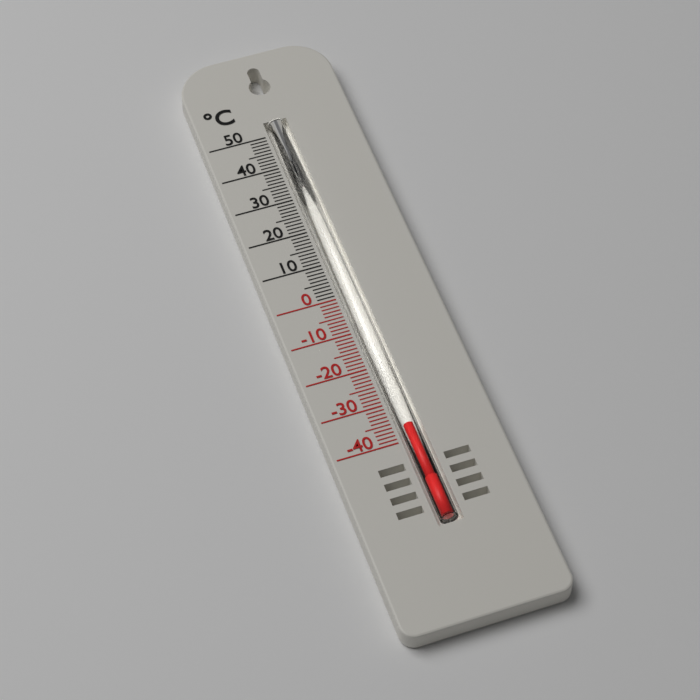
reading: -36 °C
